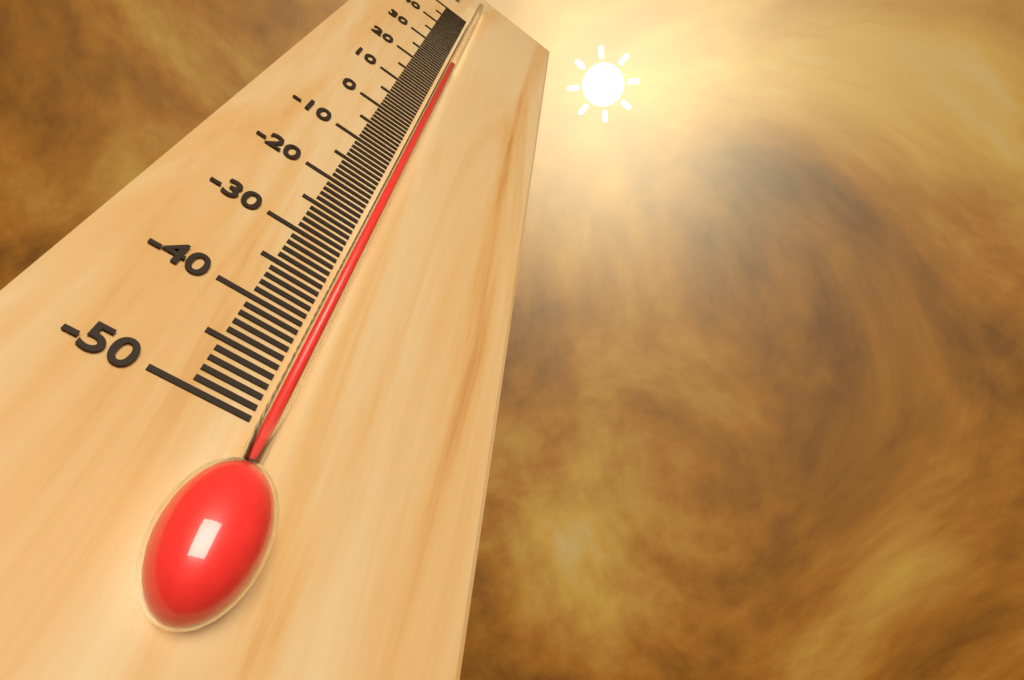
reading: 24 °C
